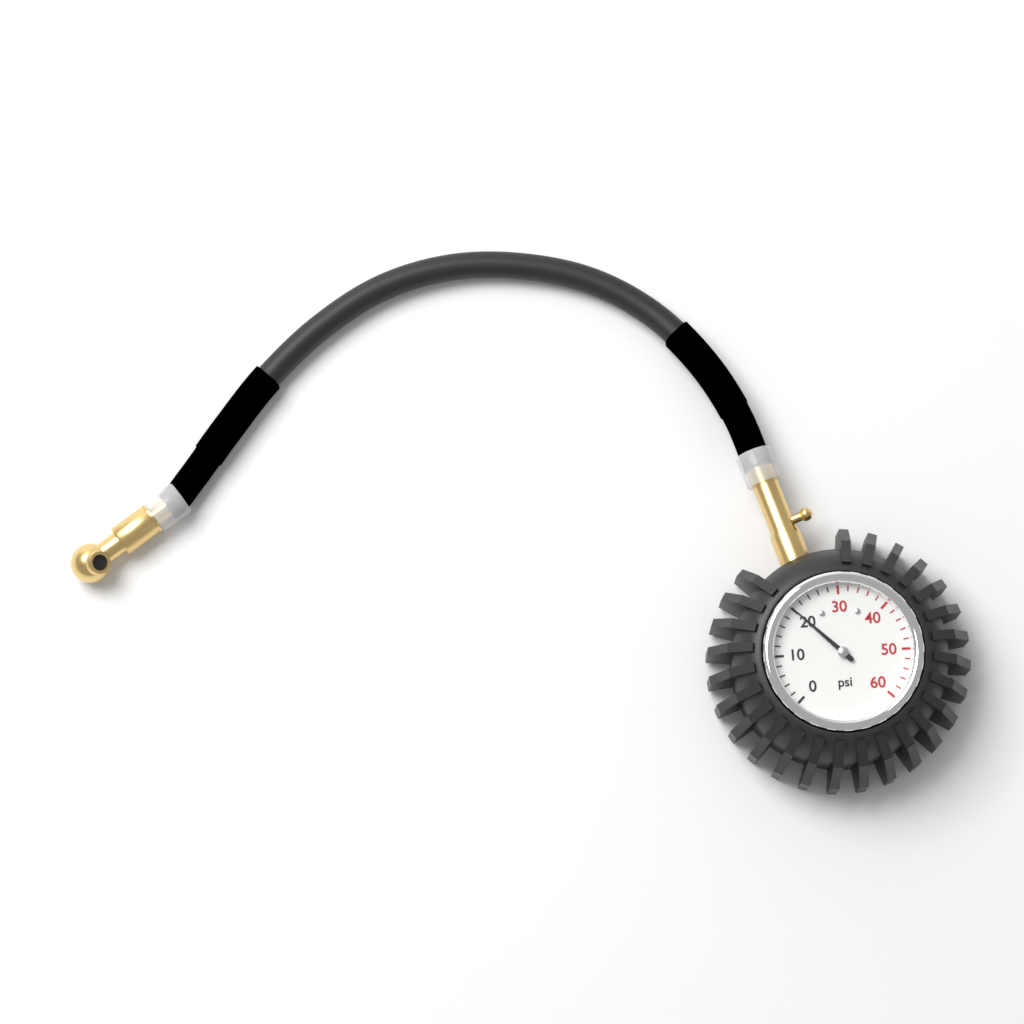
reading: 20 psi
